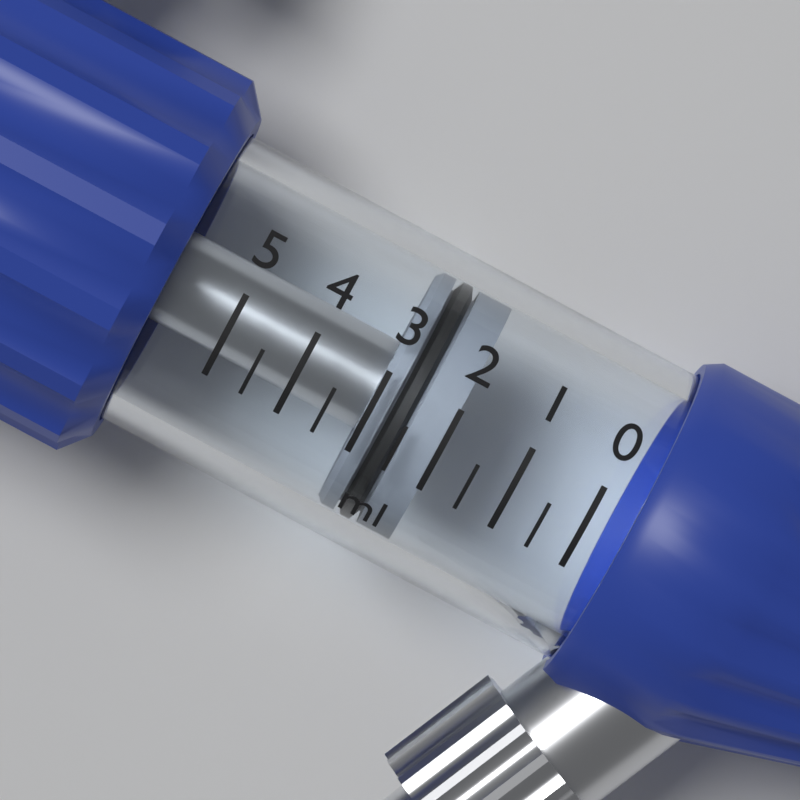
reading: 2.0 ml
